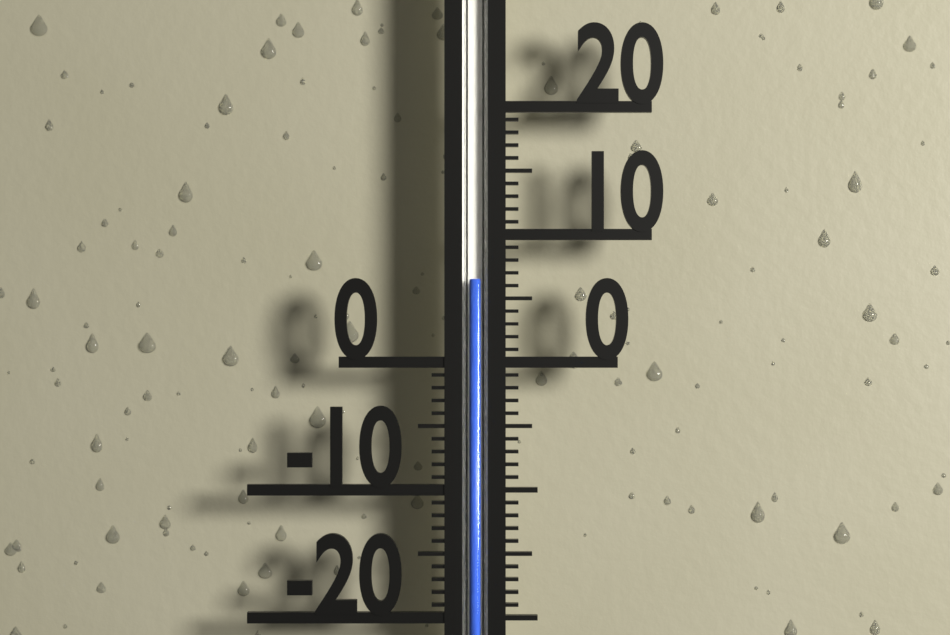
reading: 6.5 (no unit)
